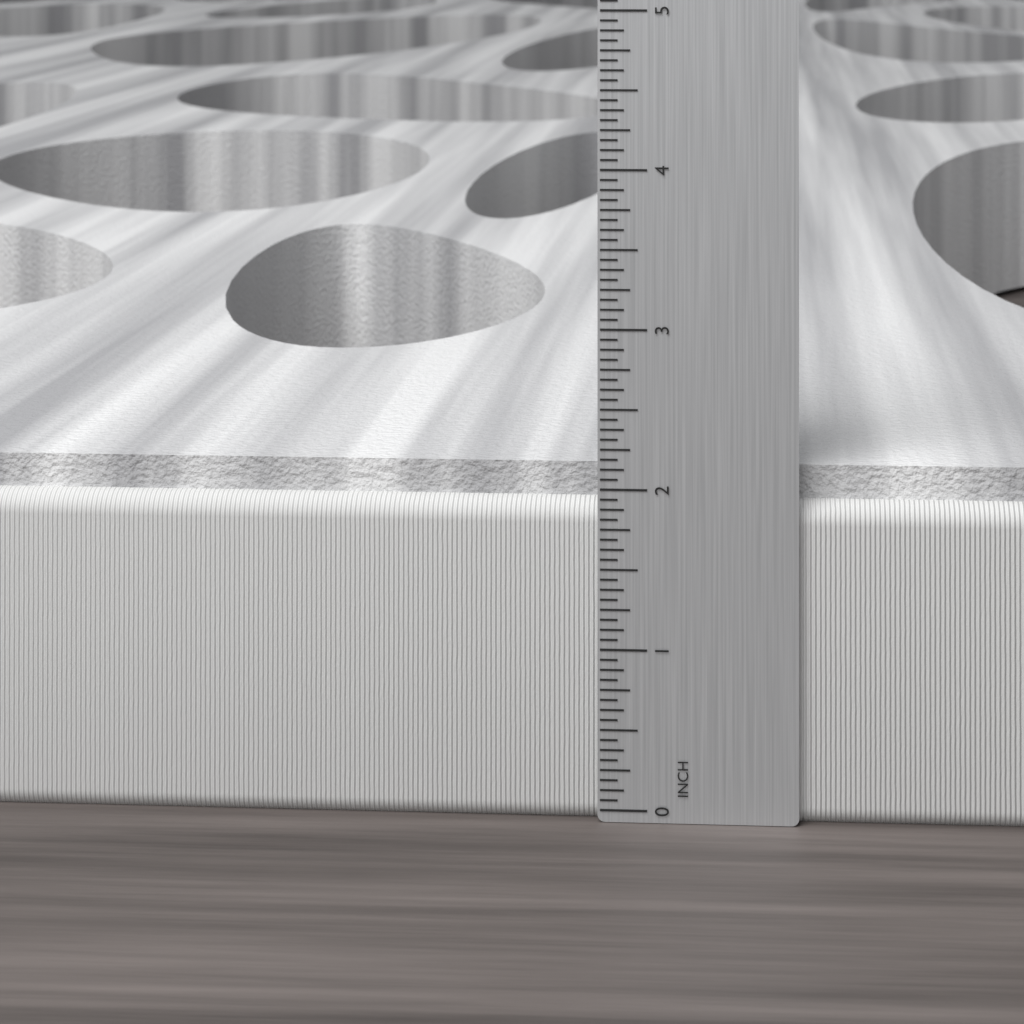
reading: 2.1250 in
